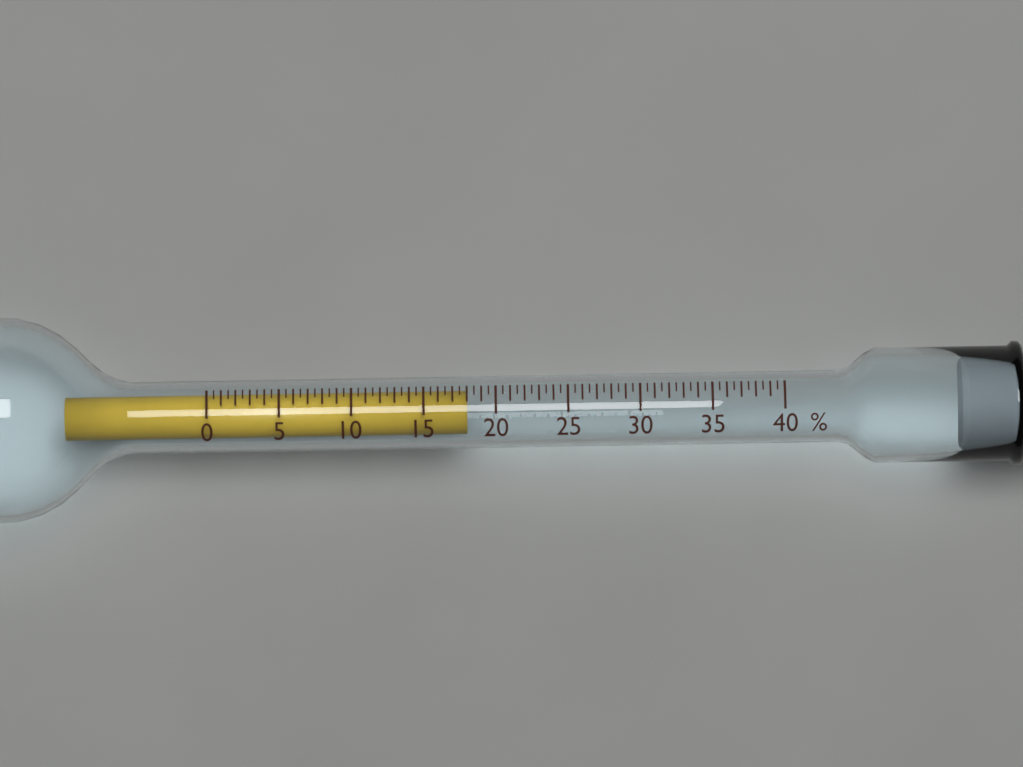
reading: 18.0 %
